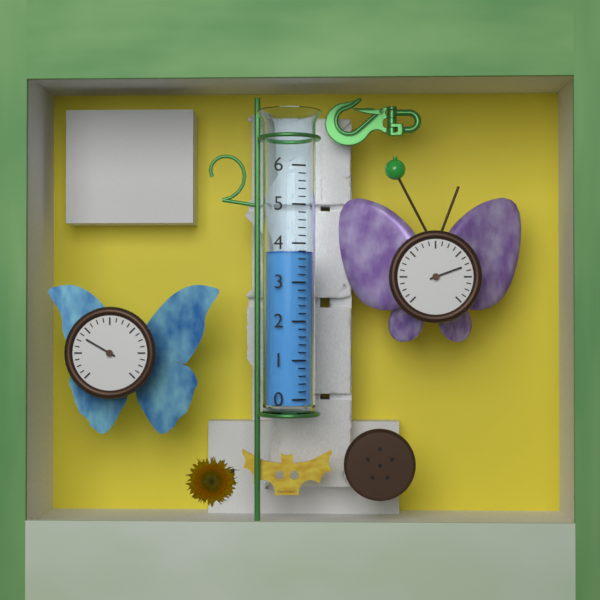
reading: 3.8 (no unit)
